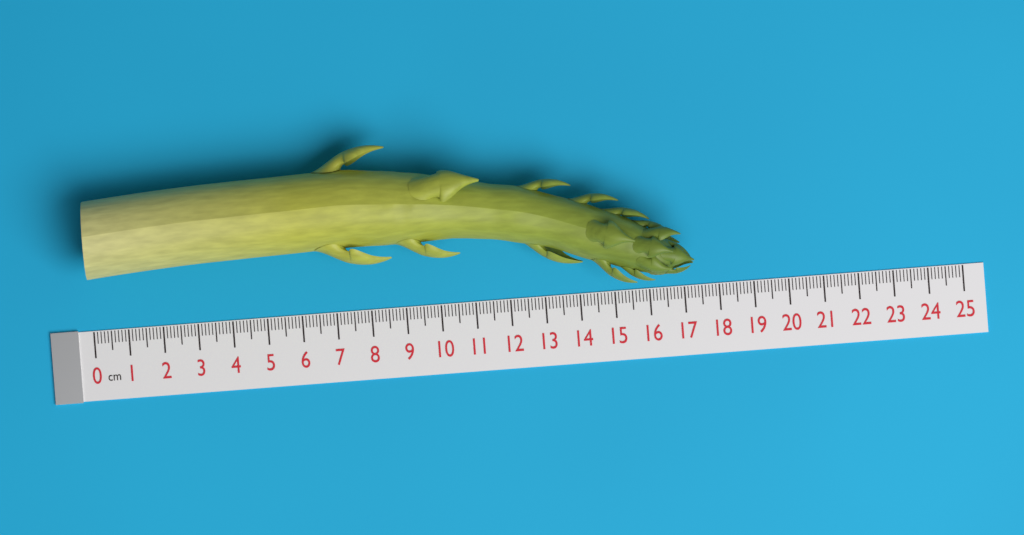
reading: 17.3 cm
